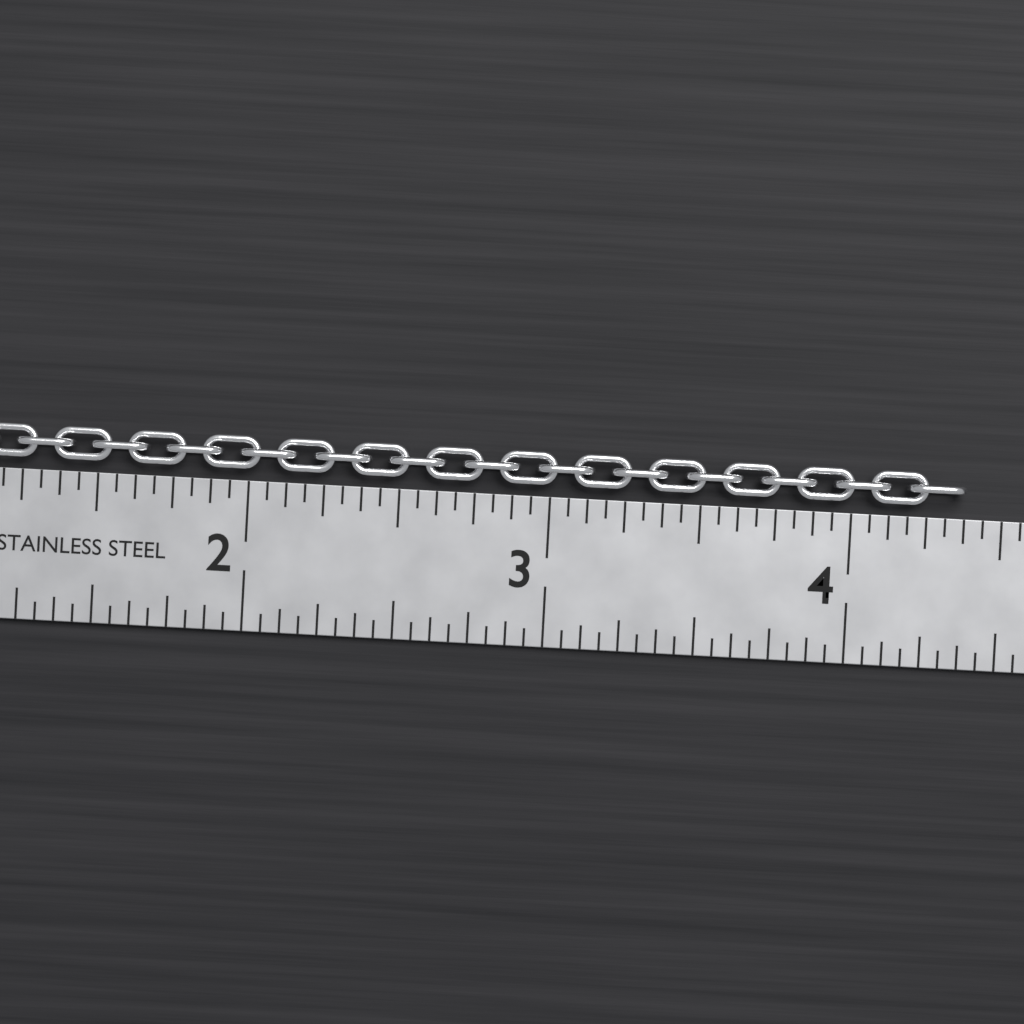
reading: 4.3750 in
